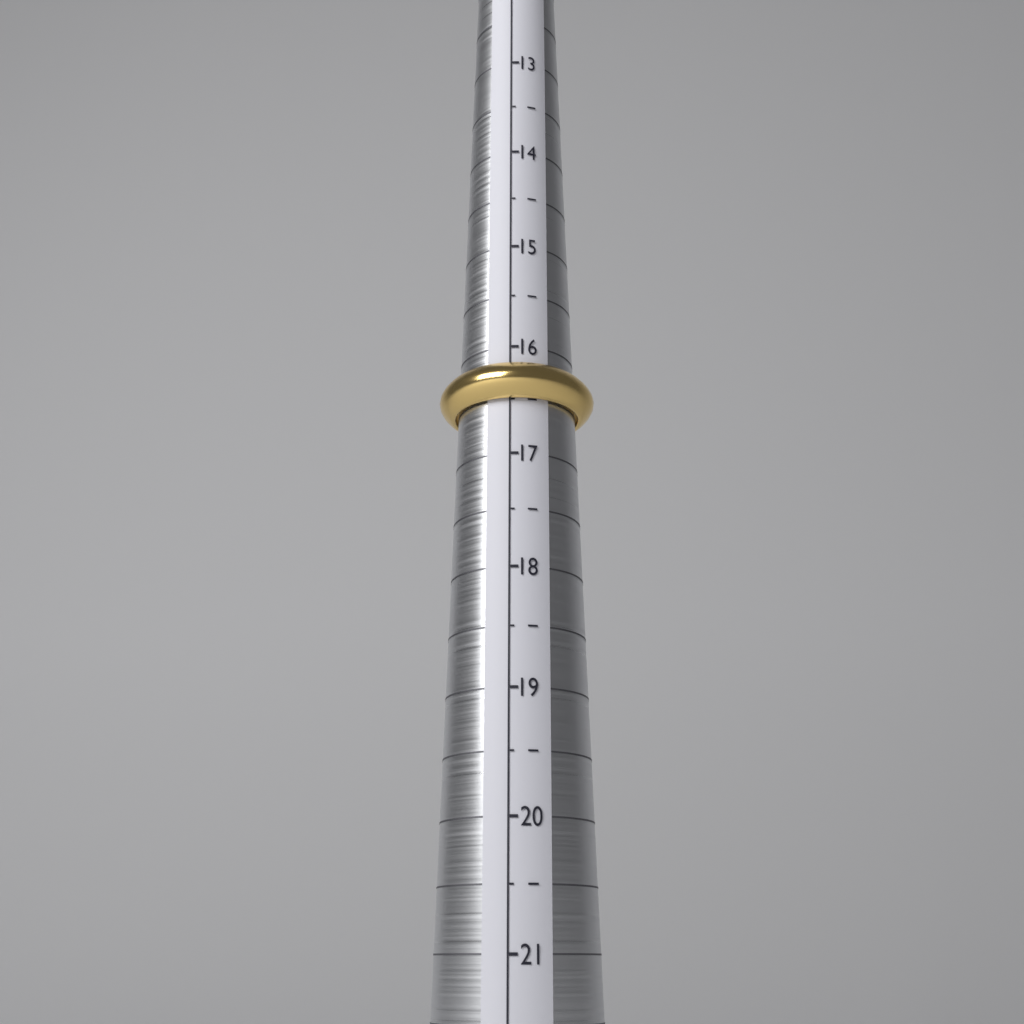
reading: 16.5 (no unit)
